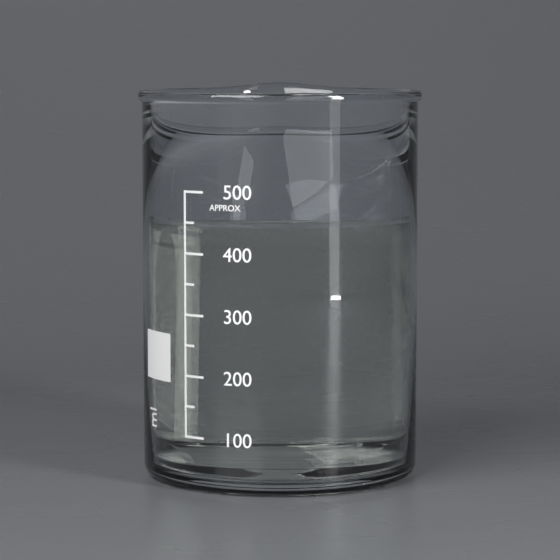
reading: 450 ml
